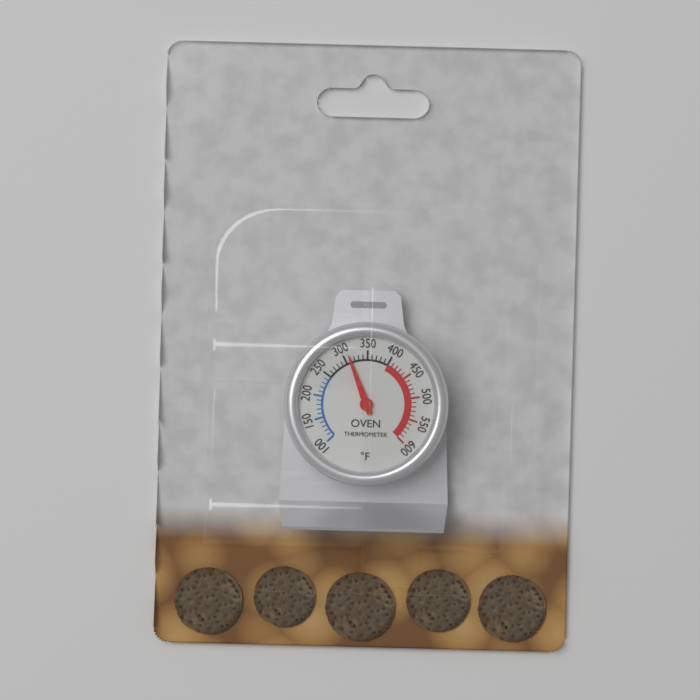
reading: 310 °F
